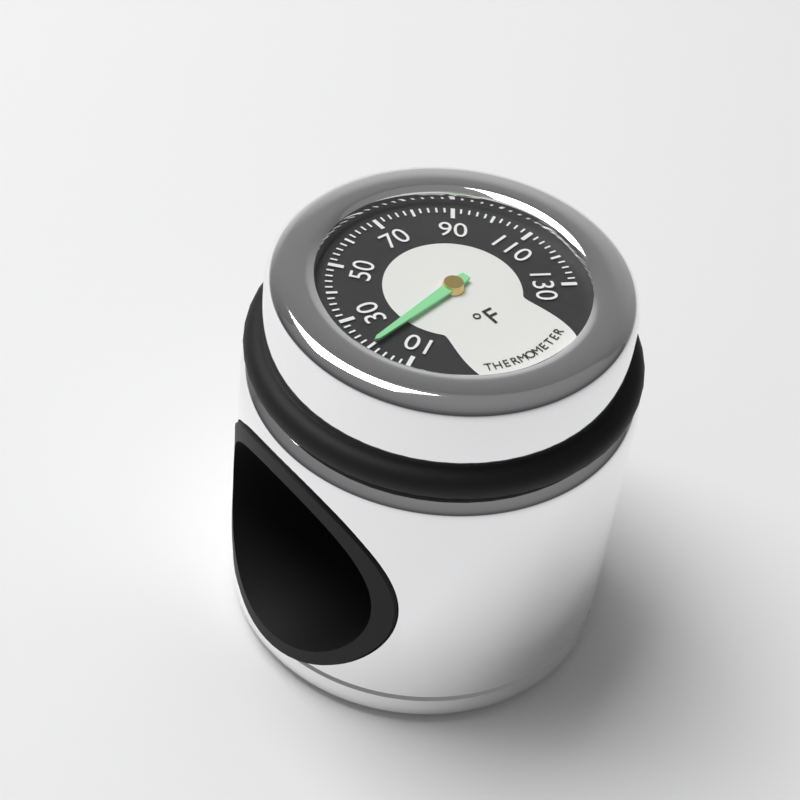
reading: 20 °F
